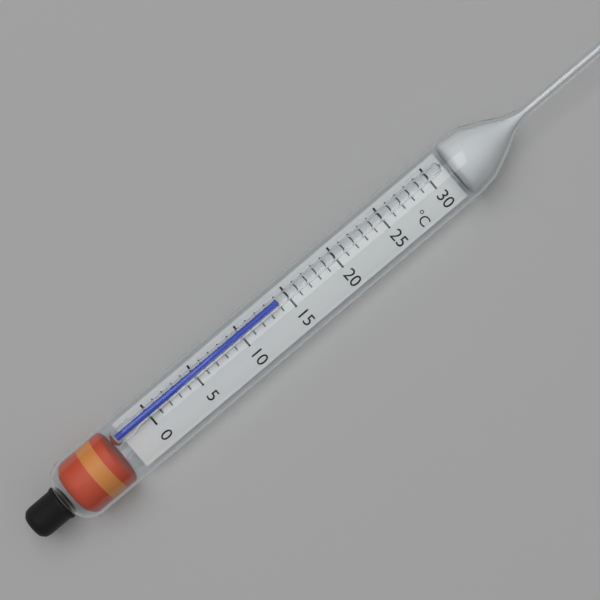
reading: 14 °C
